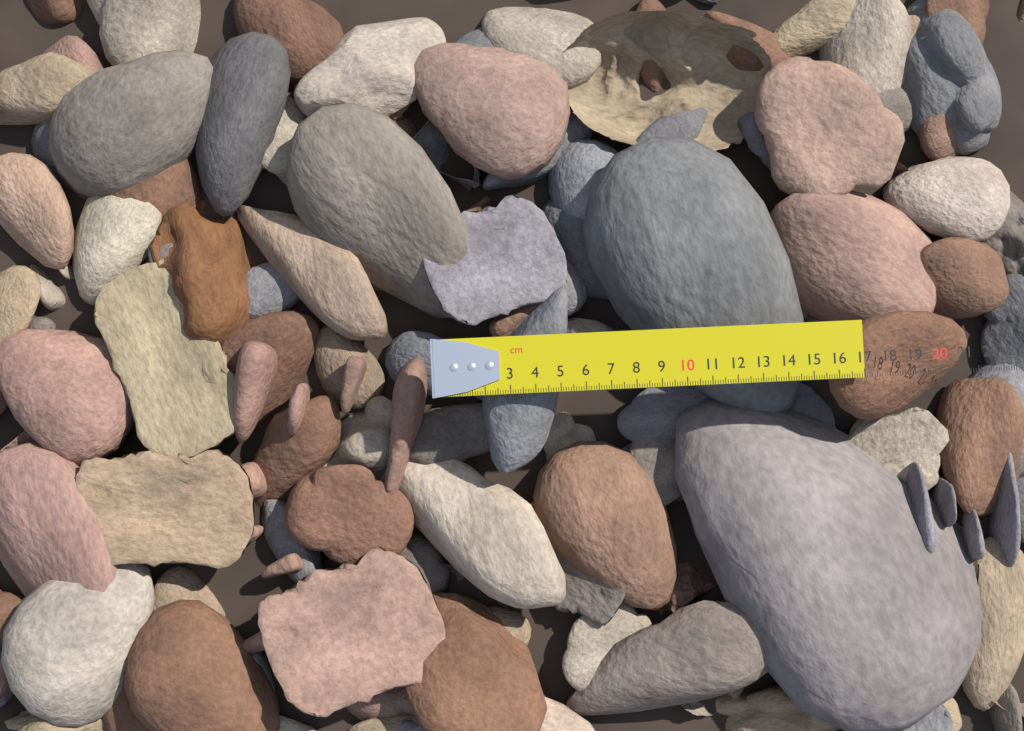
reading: 17.0 cm
